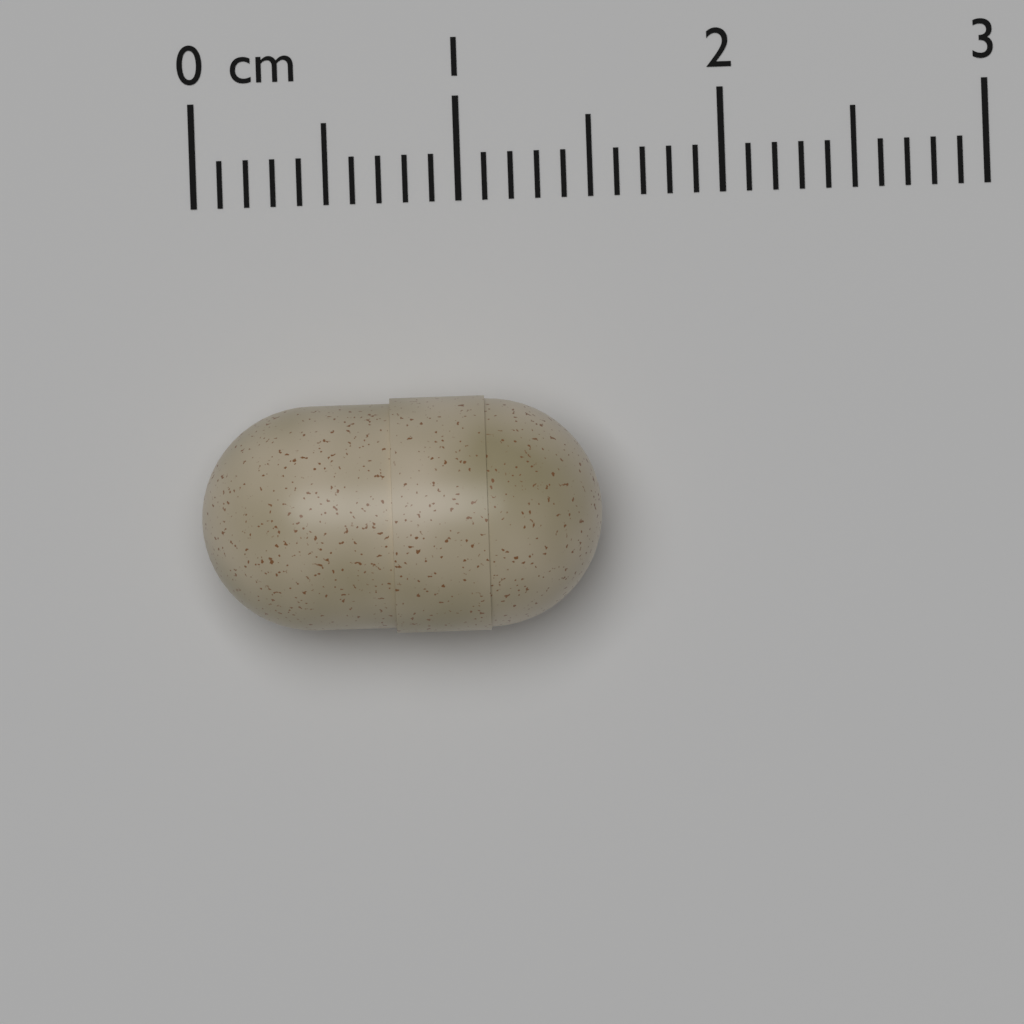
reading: 1.5 cm
